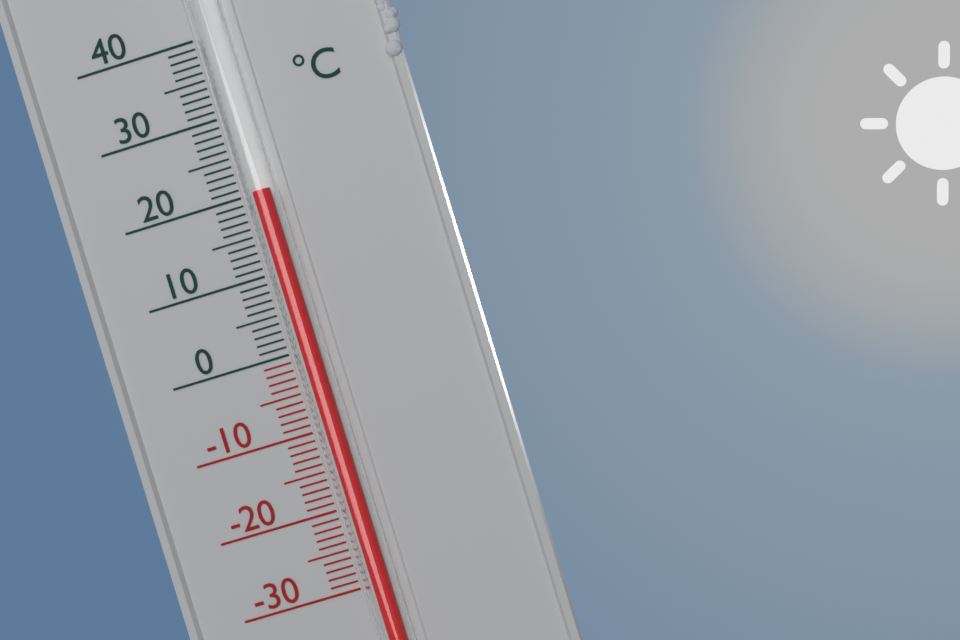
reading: 20 °C
